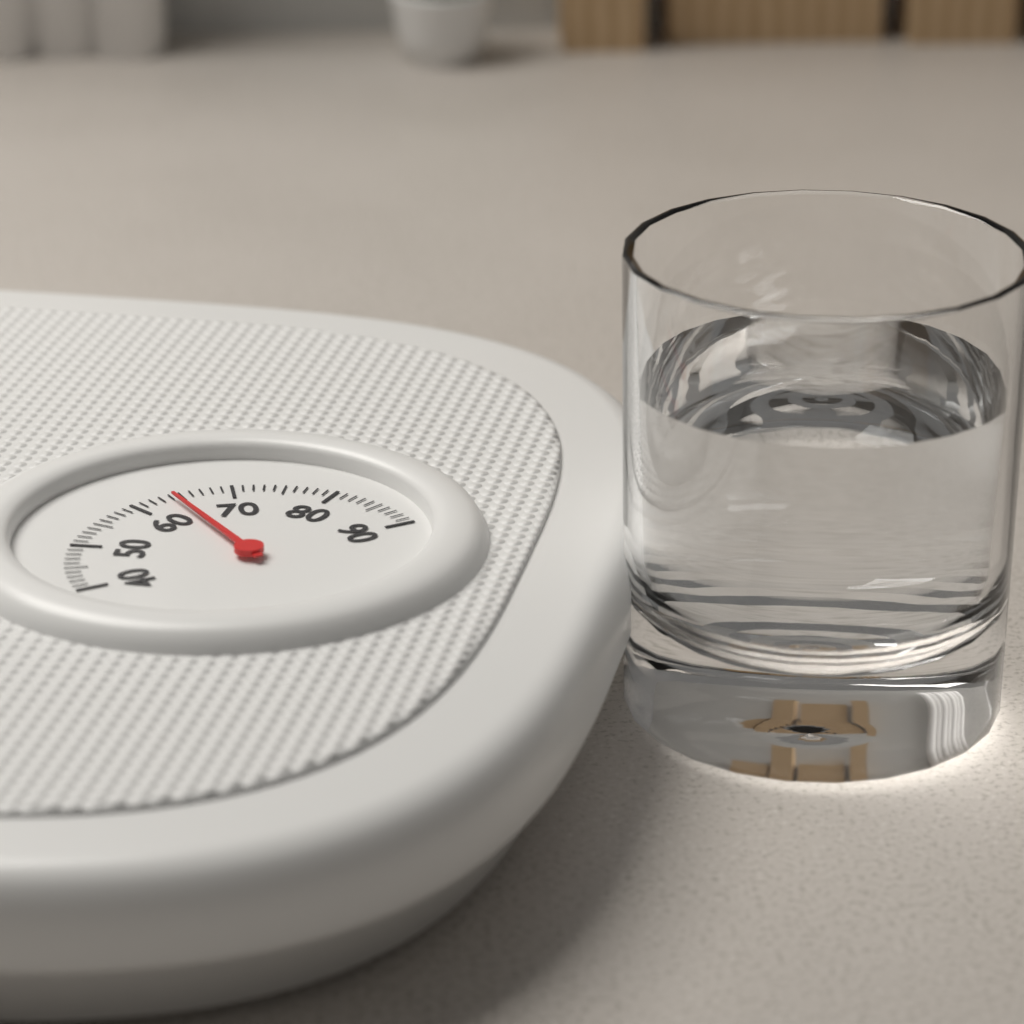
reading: 64 (no unit)
